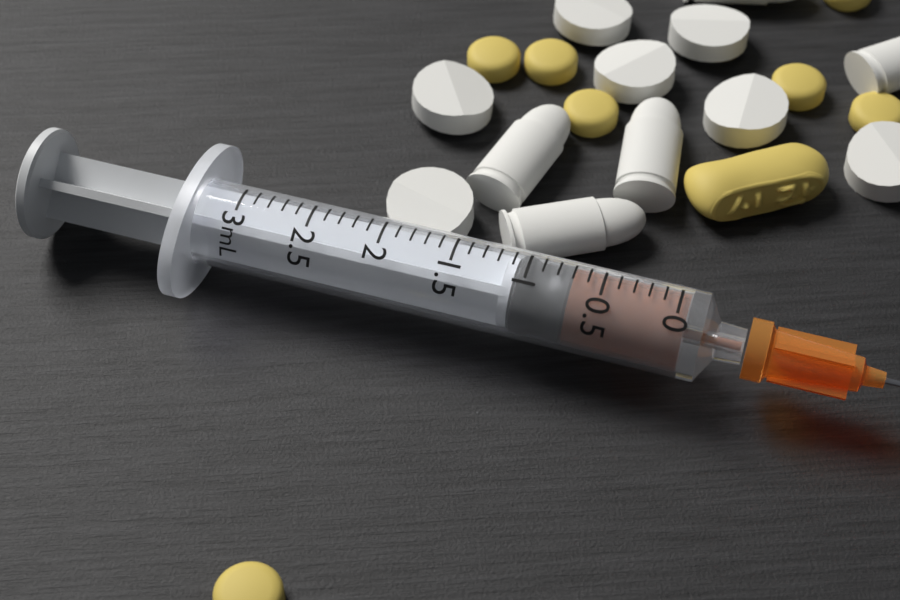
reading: 0.7 mL
